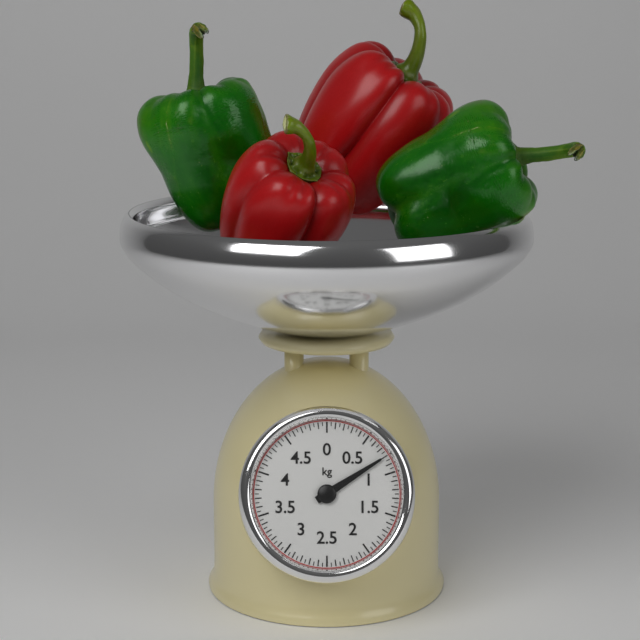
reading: 0.80 kg
